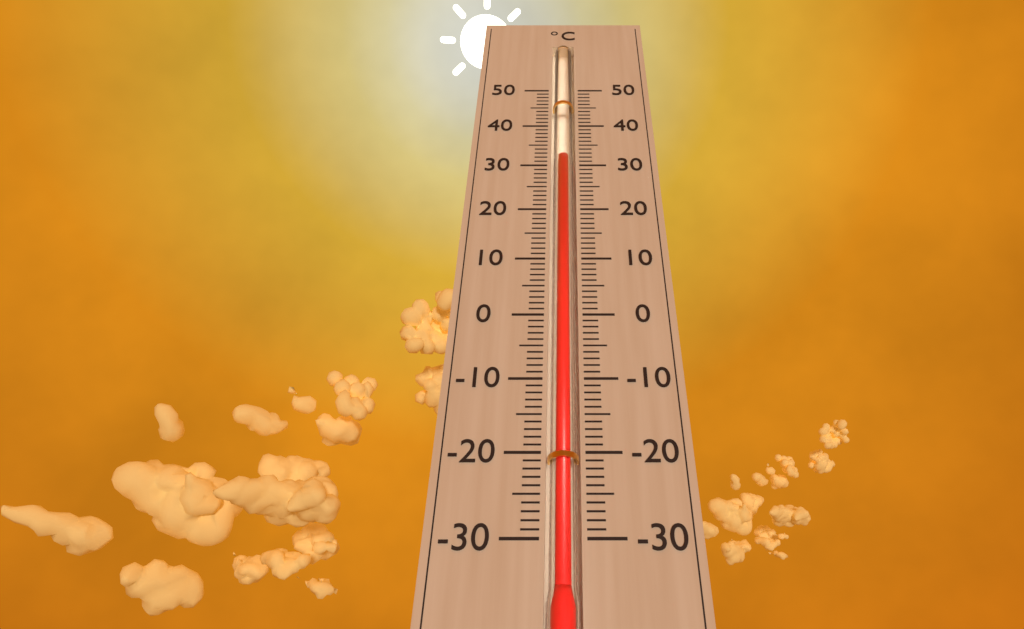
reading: 32 °C
